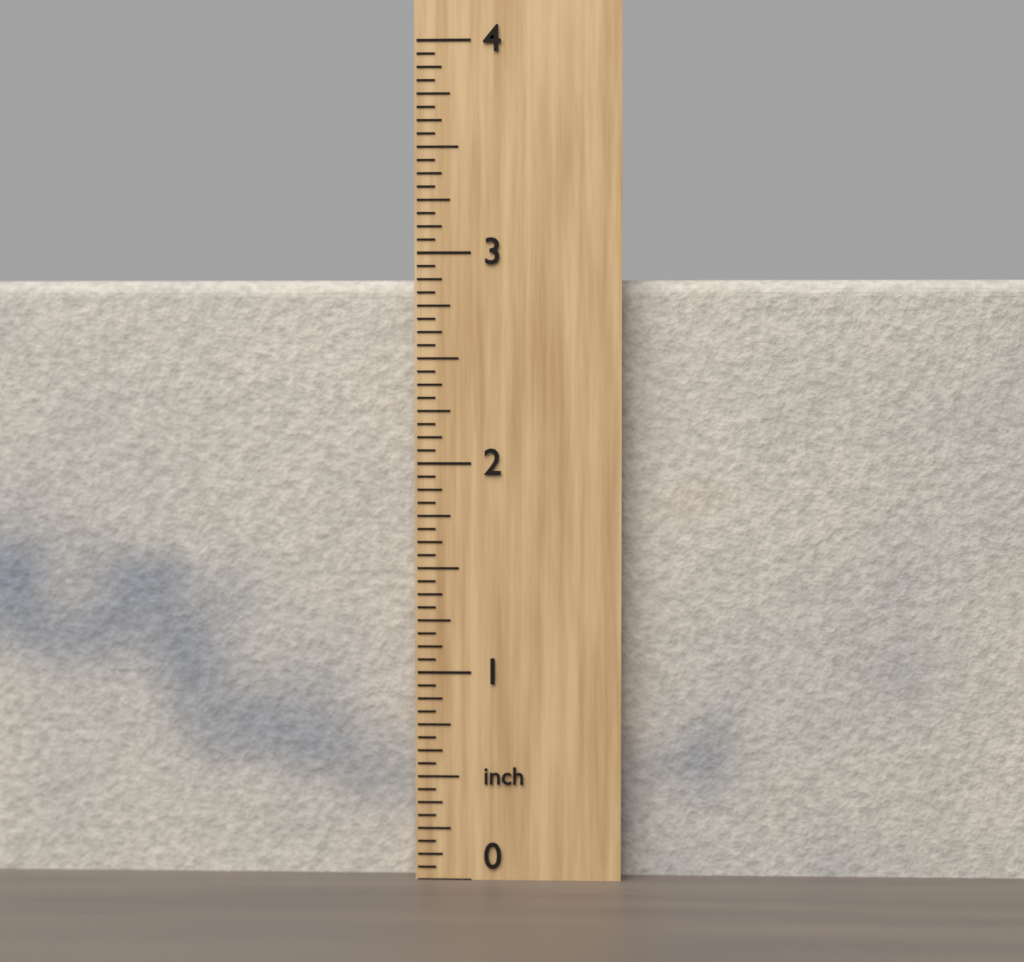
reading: 2.8750 inch
